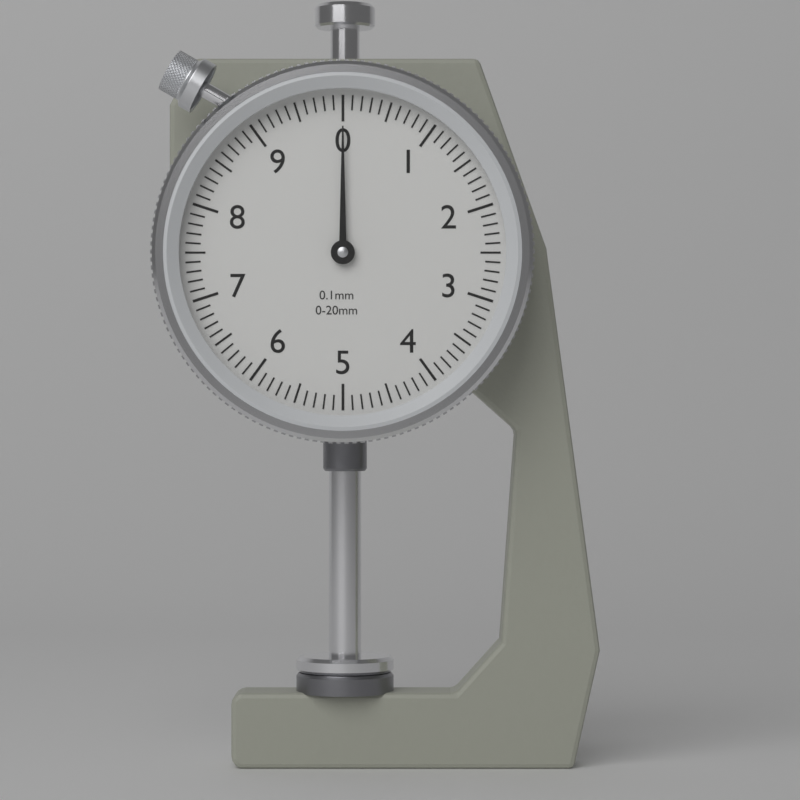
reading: 0.0 mm
